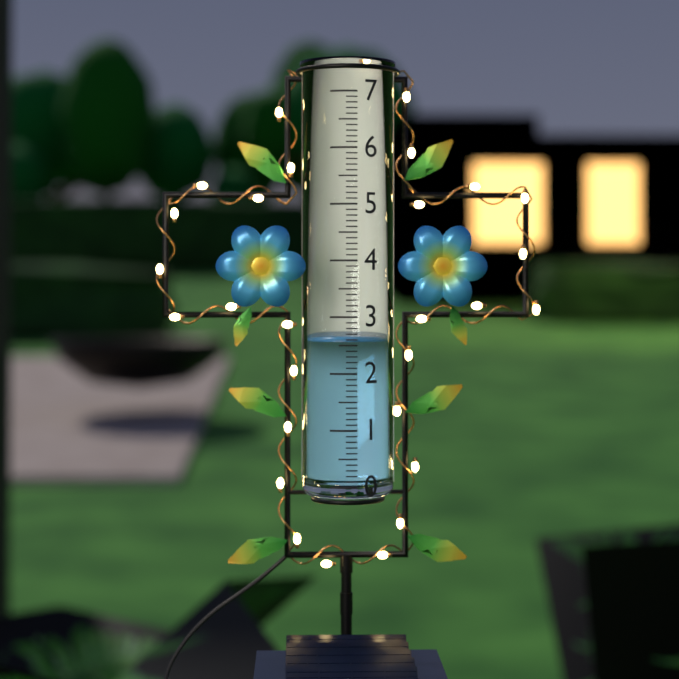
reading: 2.6 (no unit)
